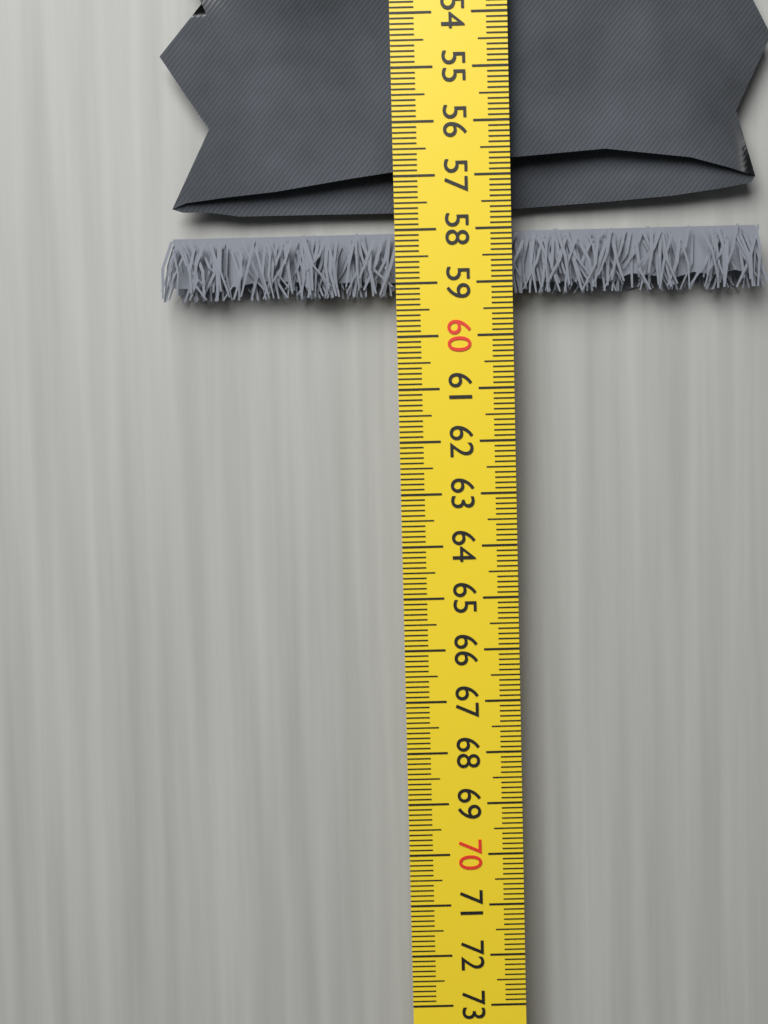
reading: 59.2 cm
